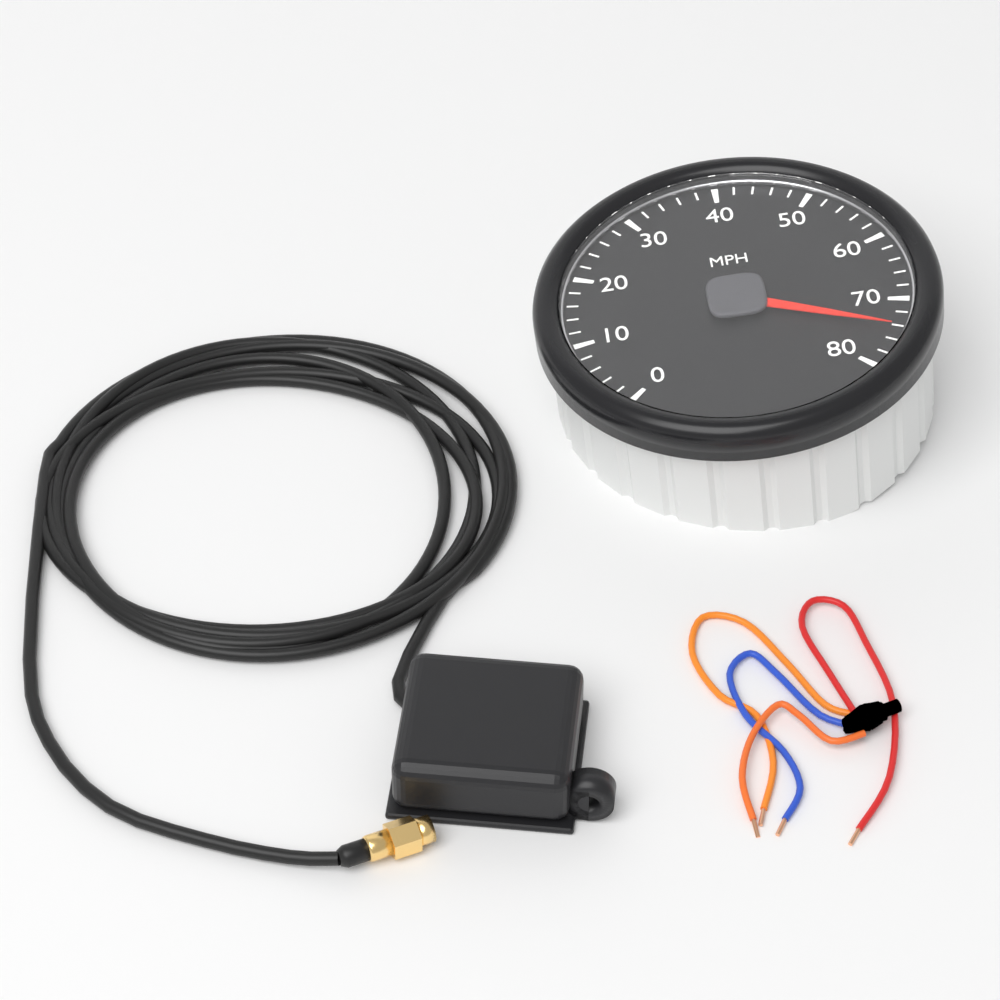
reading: 74 MPH
